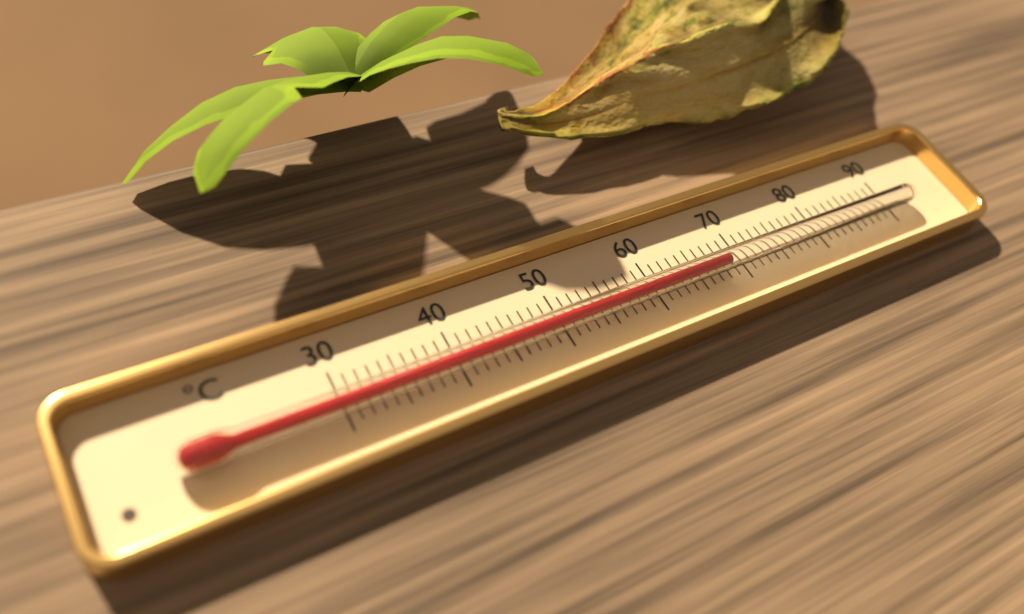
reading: 68 °C
